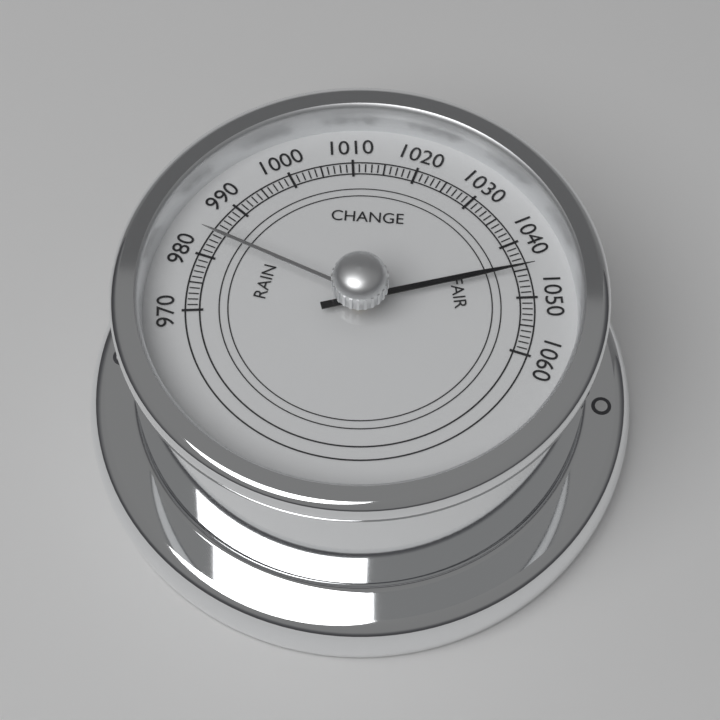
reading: 1045 (no unit)
